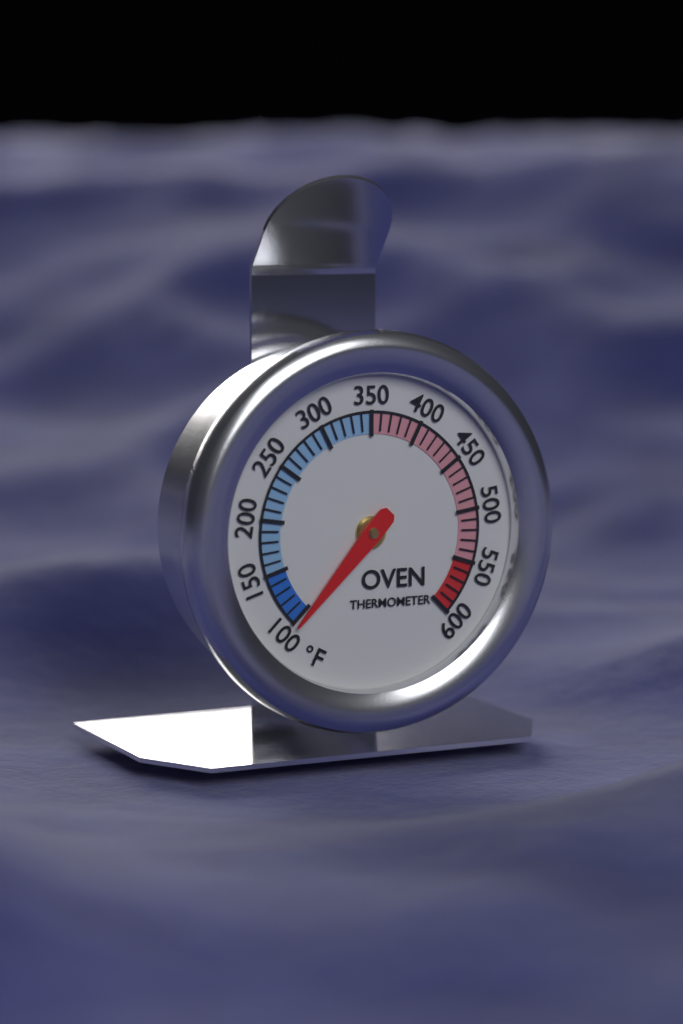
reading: 95 °F
